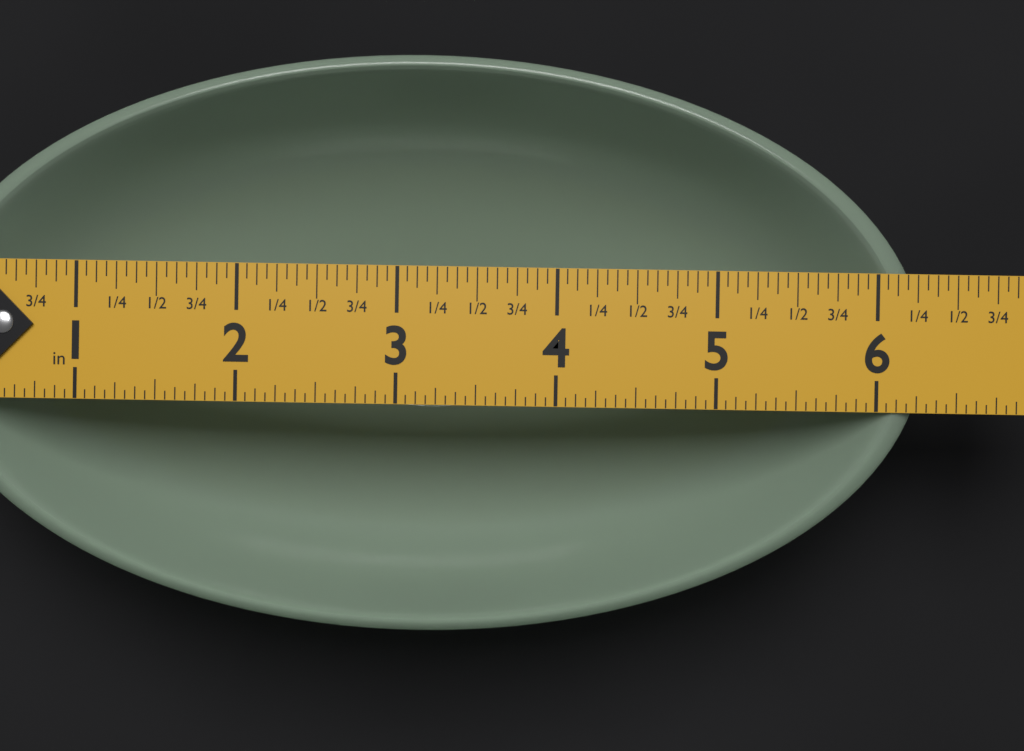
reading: 6.3125 in
